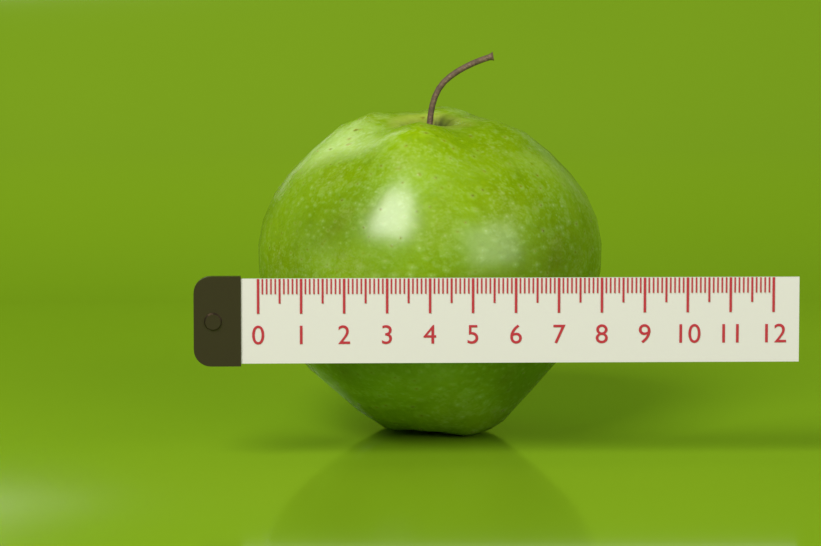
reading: 8.2 (no unit)
